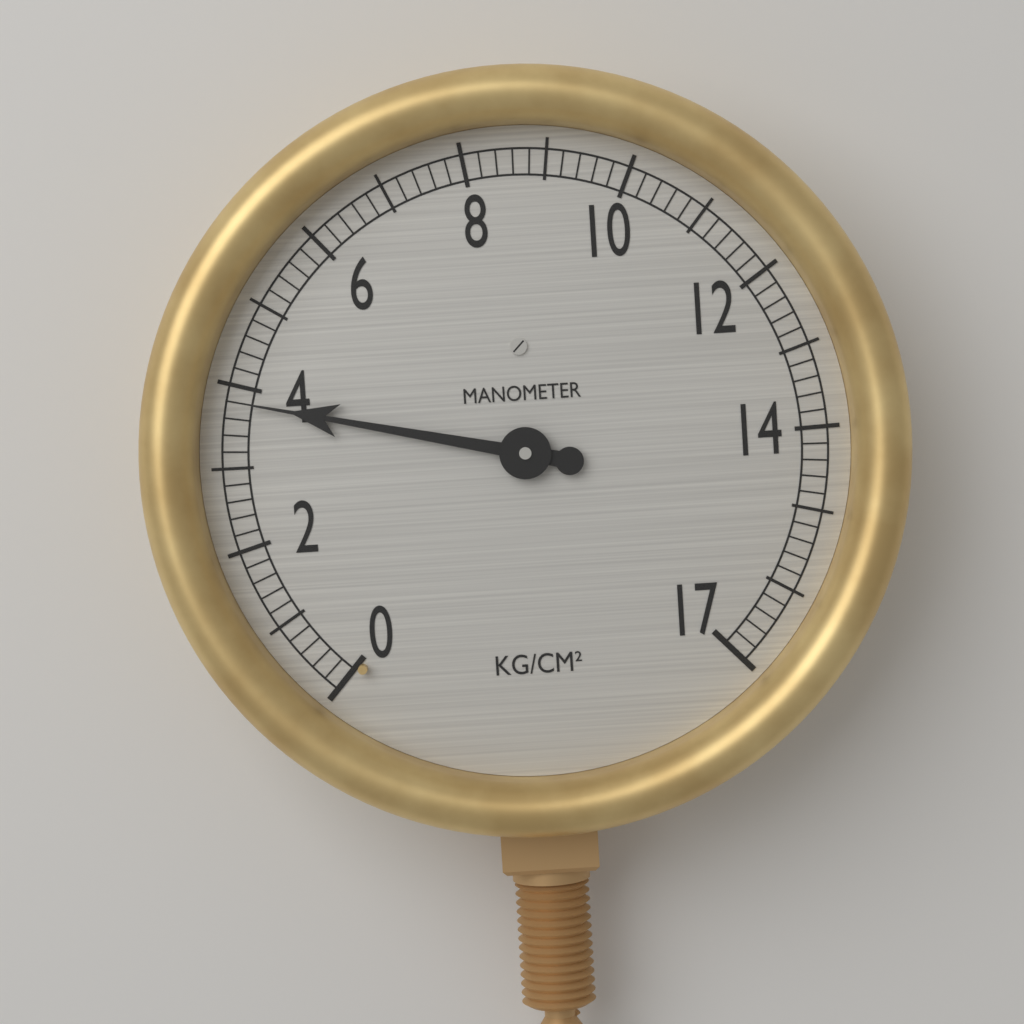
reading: 3.8 kg/cm²
